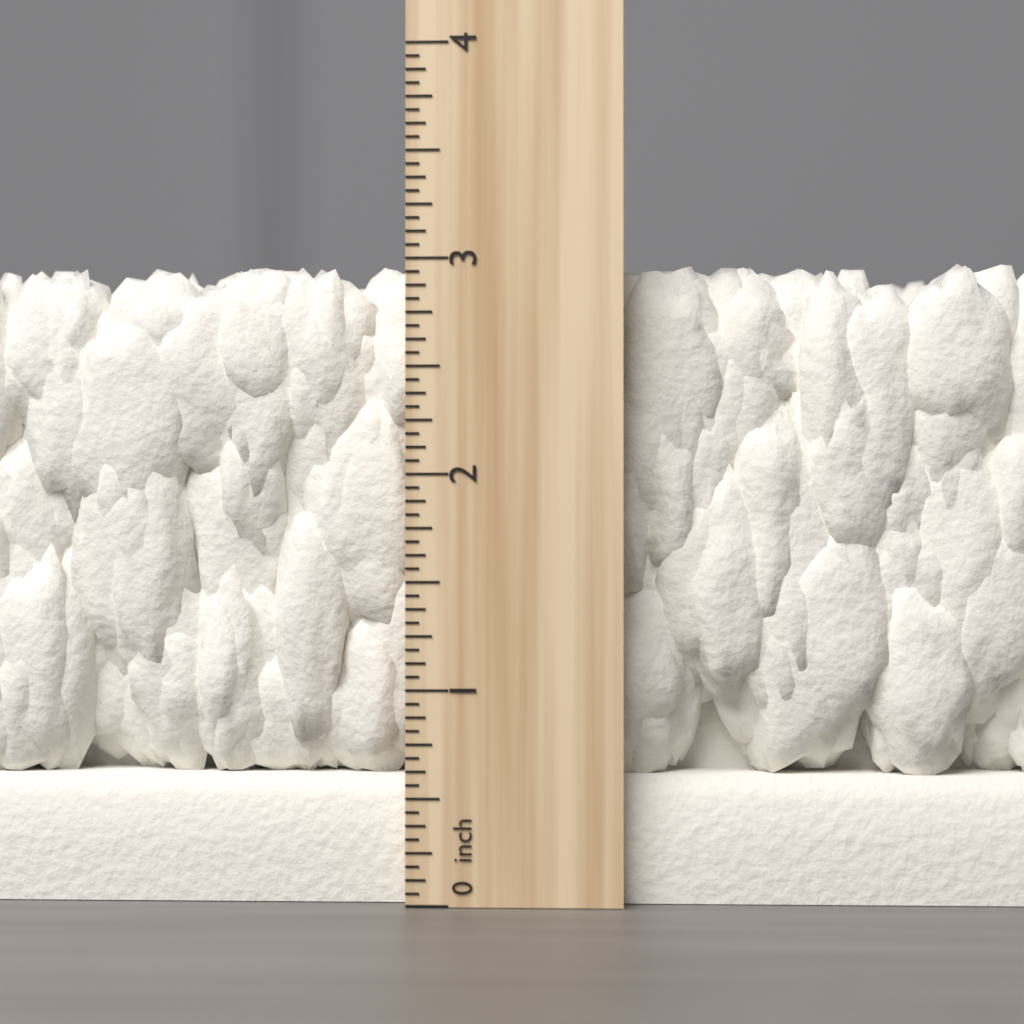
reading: 3.0000 inch
